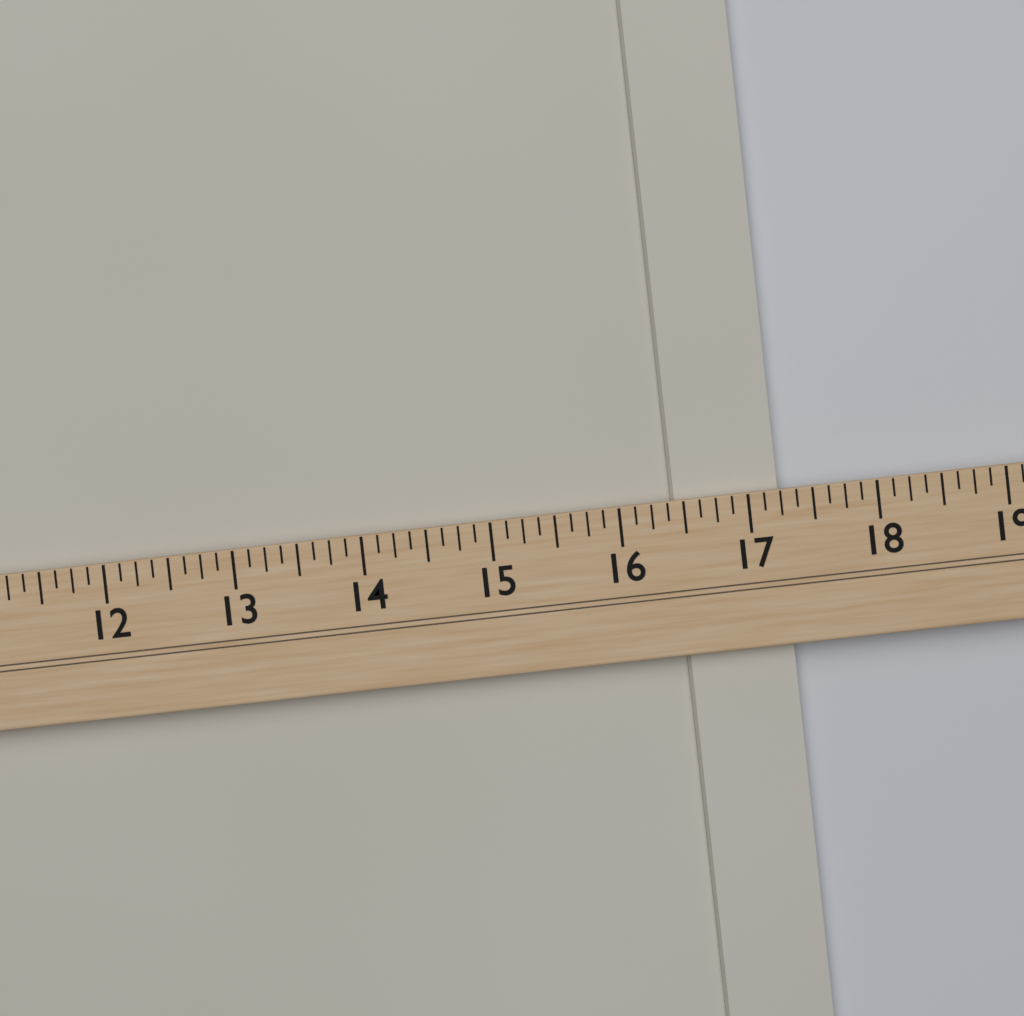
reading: 17.250 (no unit)
